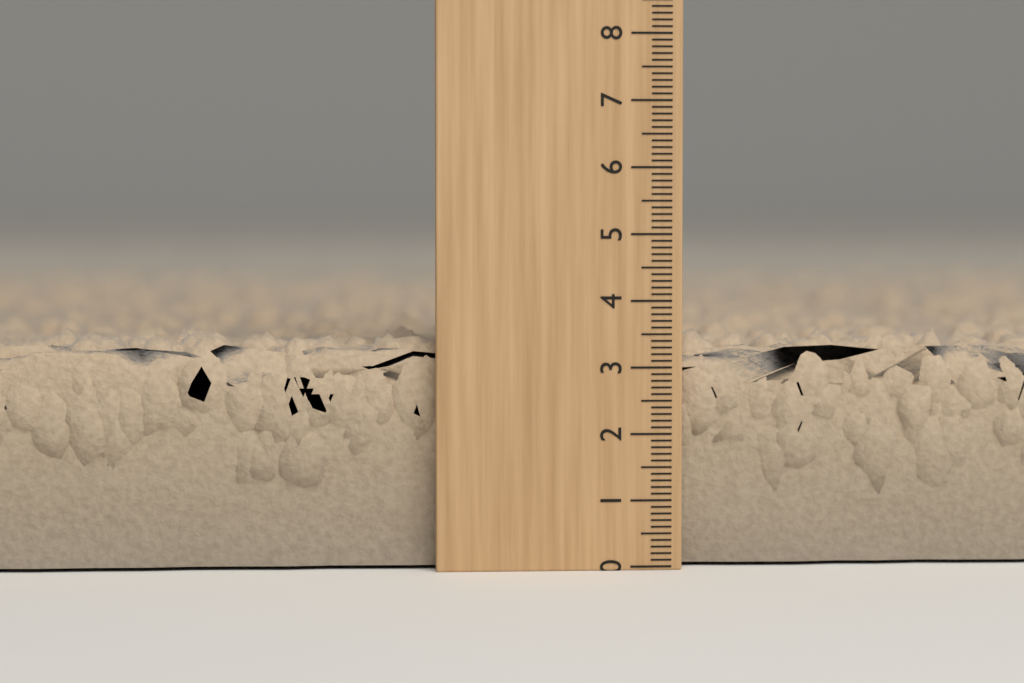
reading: 3.6 (no unit)
